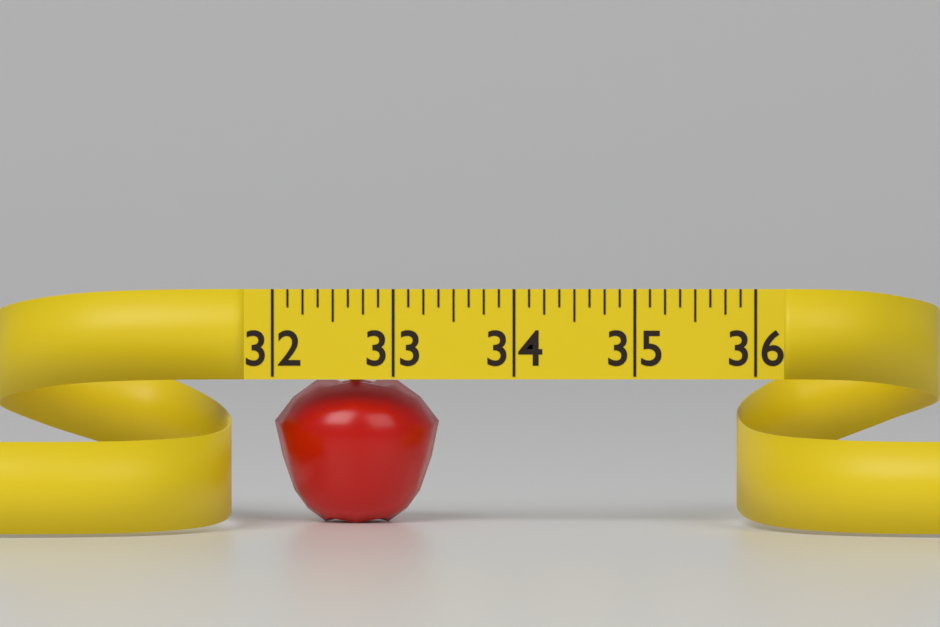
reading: 33.375 (no unit)
